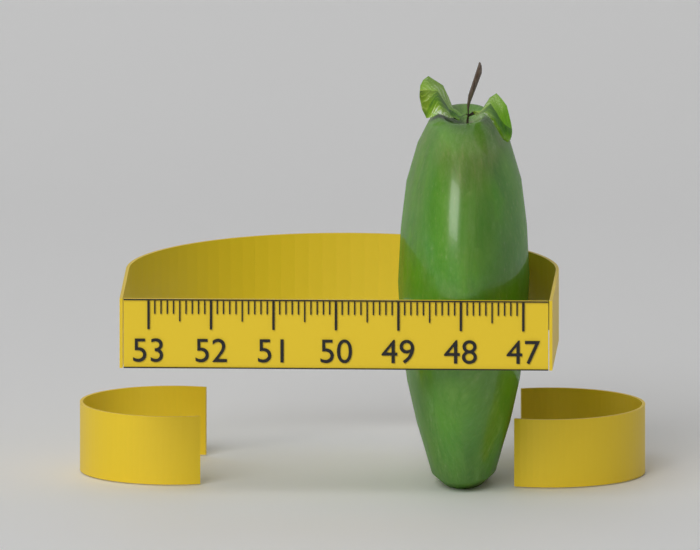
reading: 49.1 (no unit)
